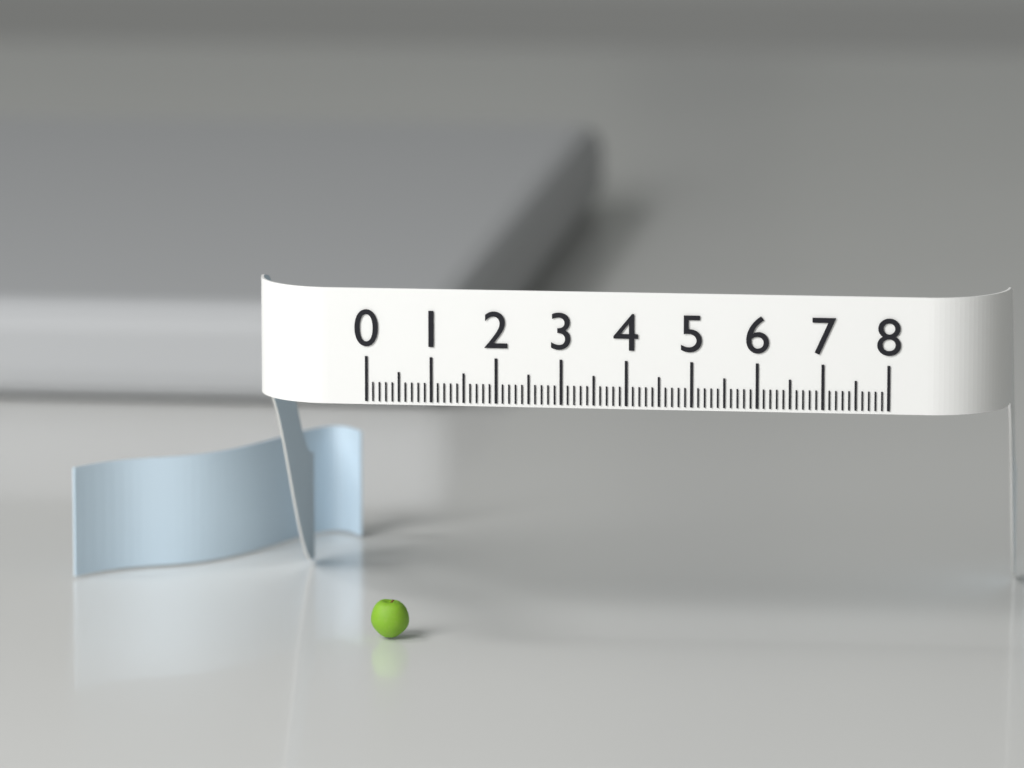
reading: 0.6 (no unit)
